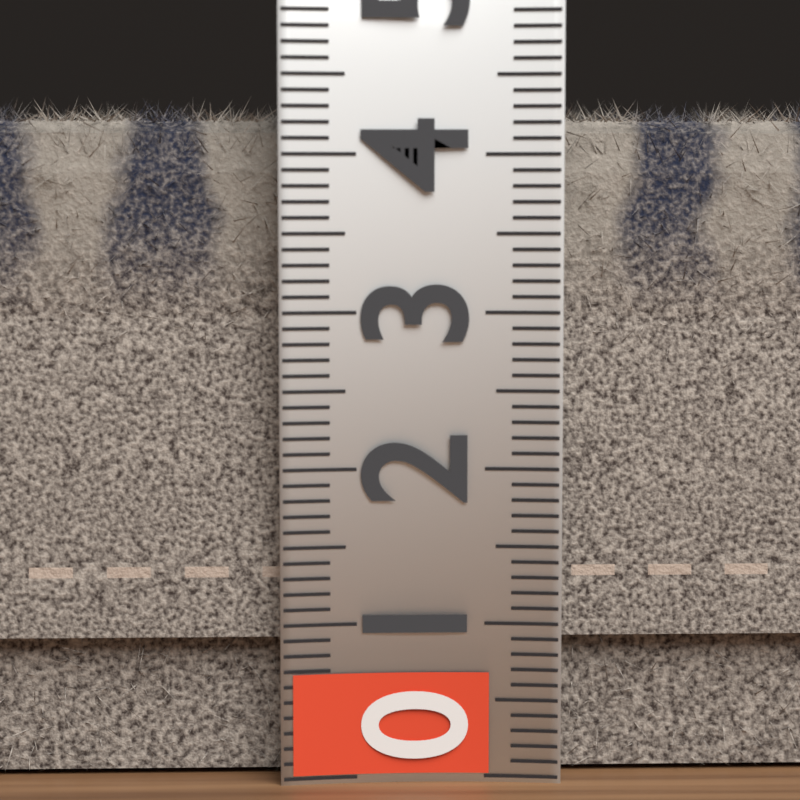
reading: 4.4 (no unit)
